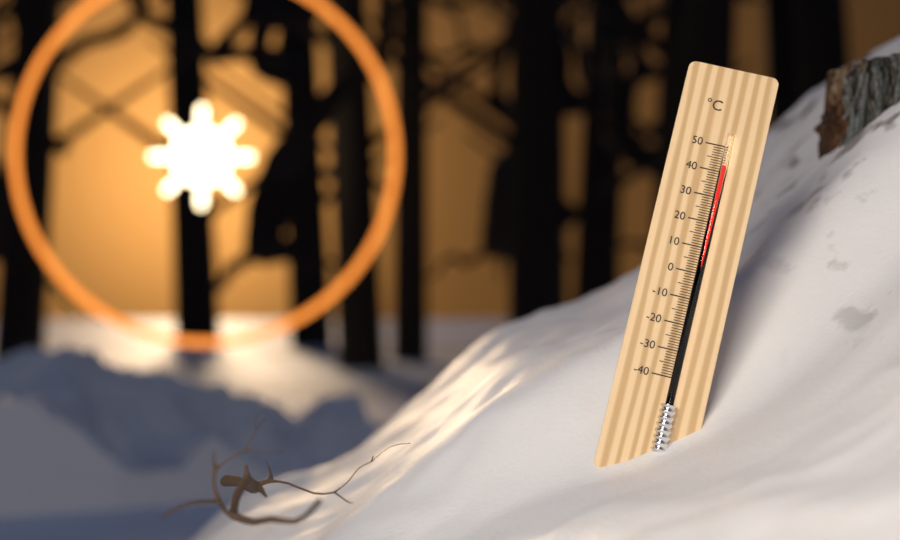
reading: 42 °C
